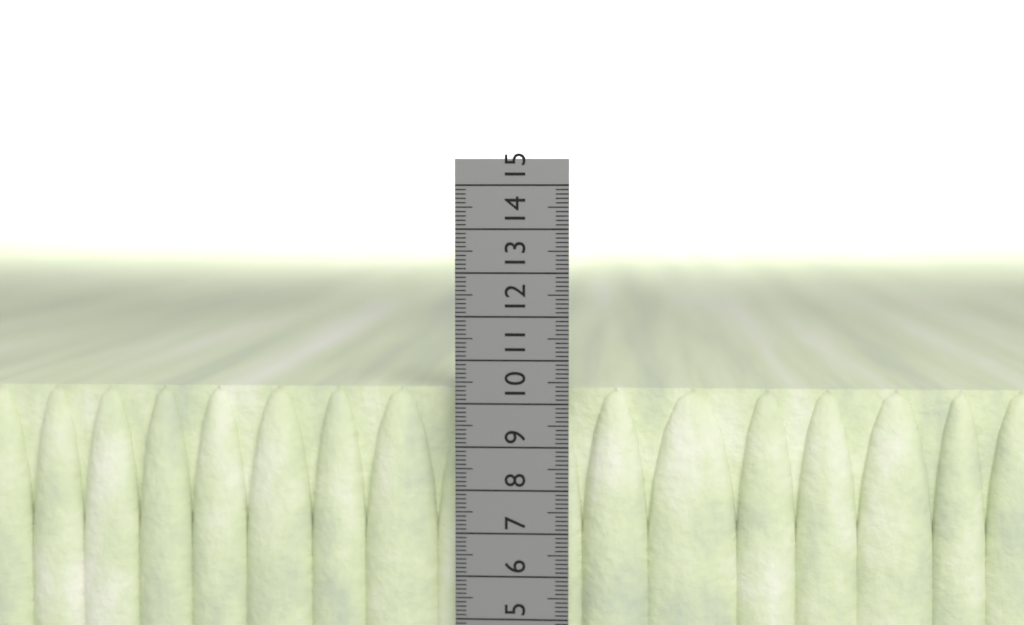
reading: 10.3 cm
